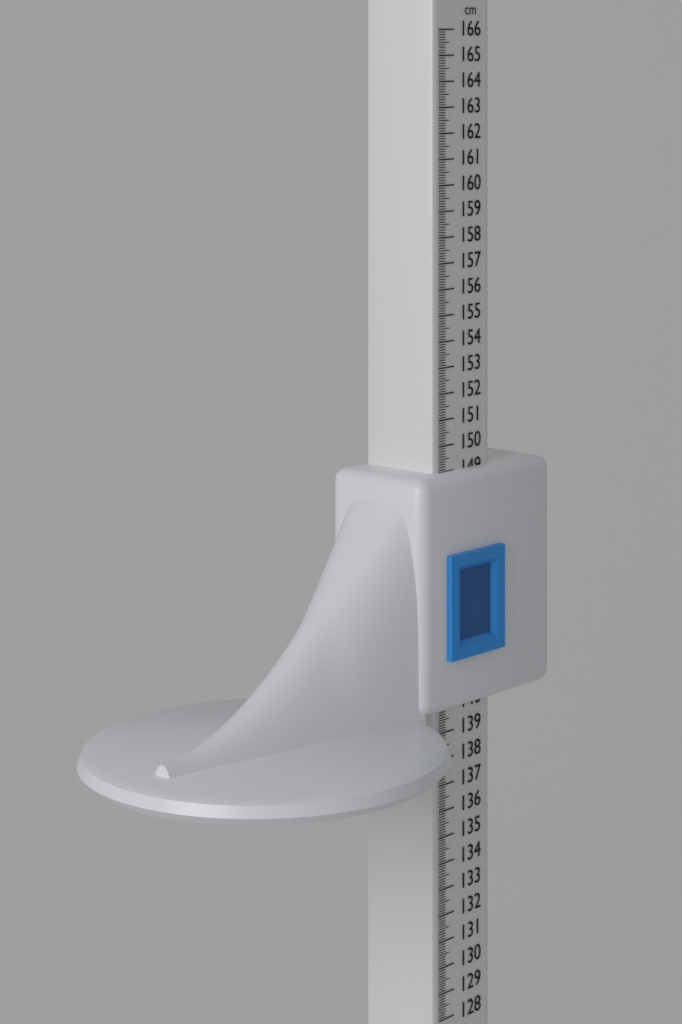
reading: 149.0 cm
